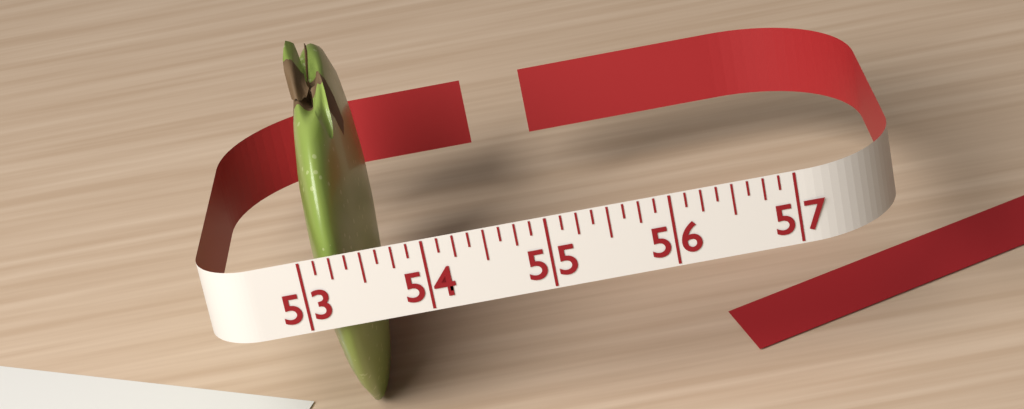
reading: 53.500 (no unit)
